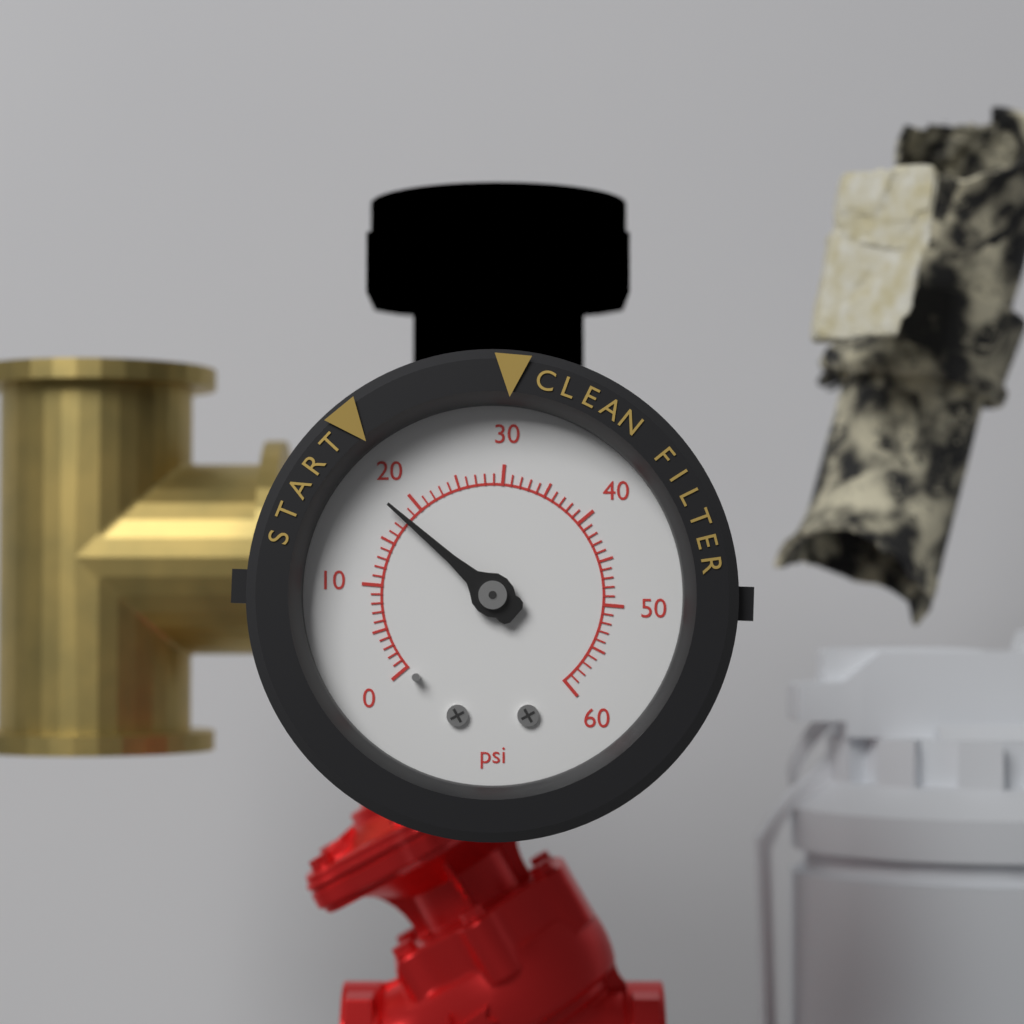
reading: 18 psi
